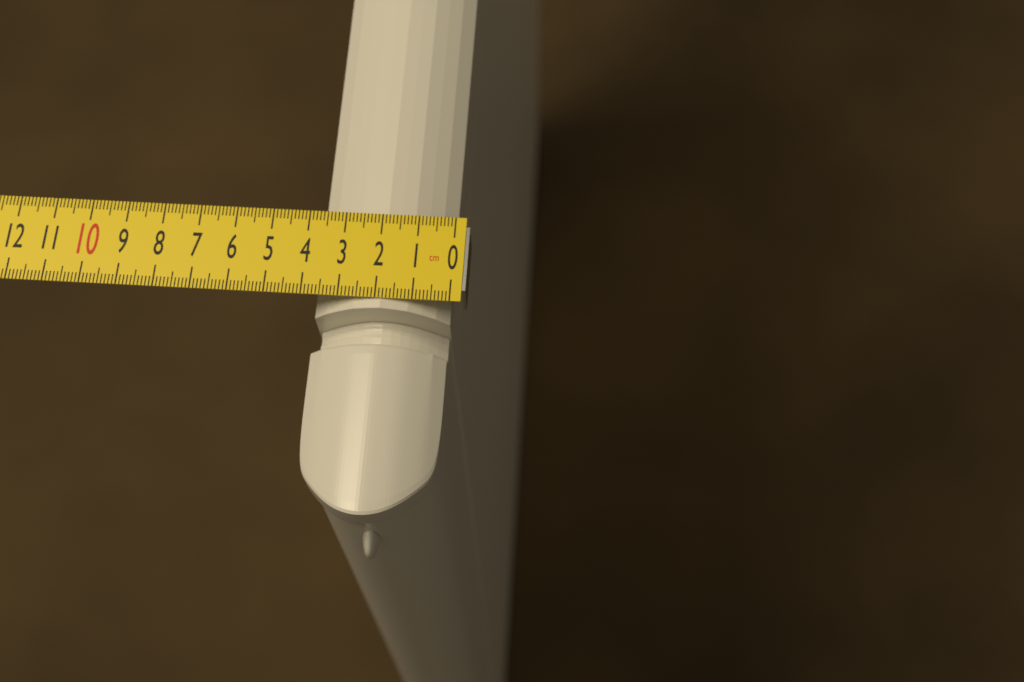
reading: 3.7 cm
